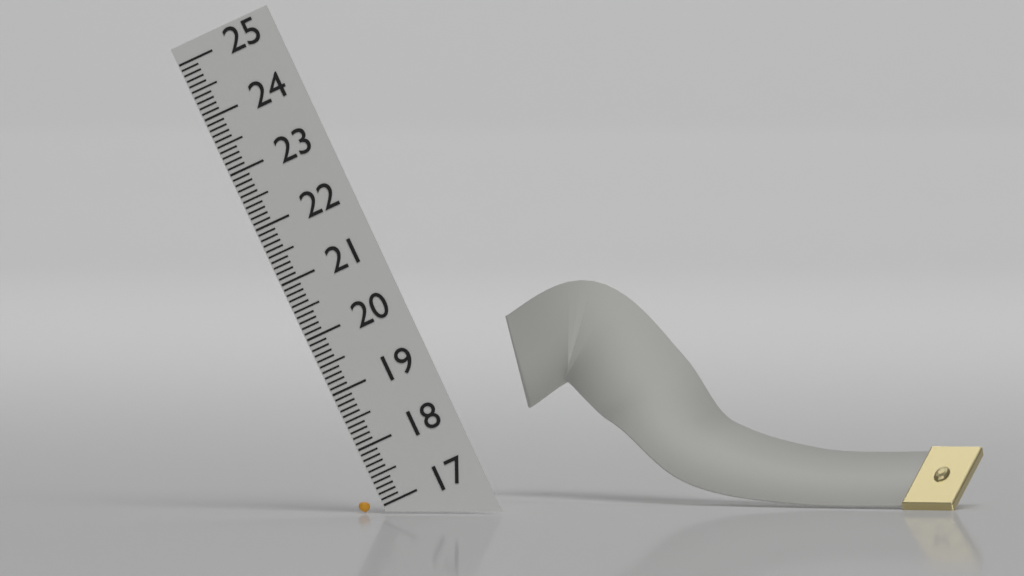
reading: 17.2 (no unit)
